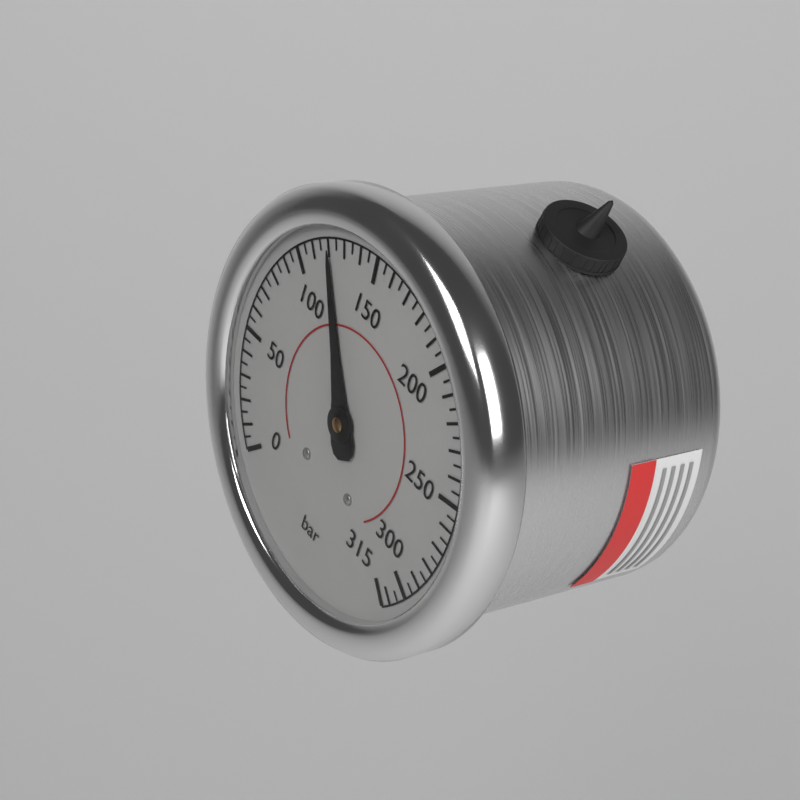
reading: 120 bar
